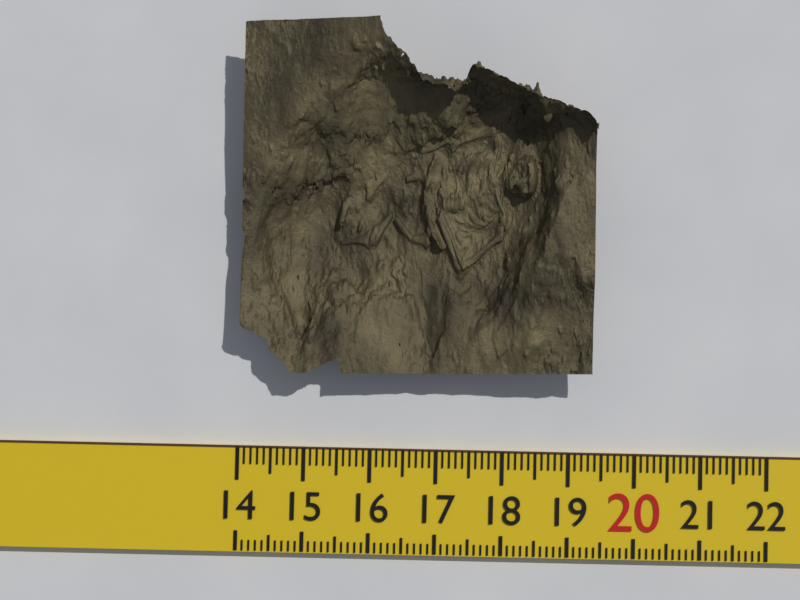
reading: 19.3 (no unit)
